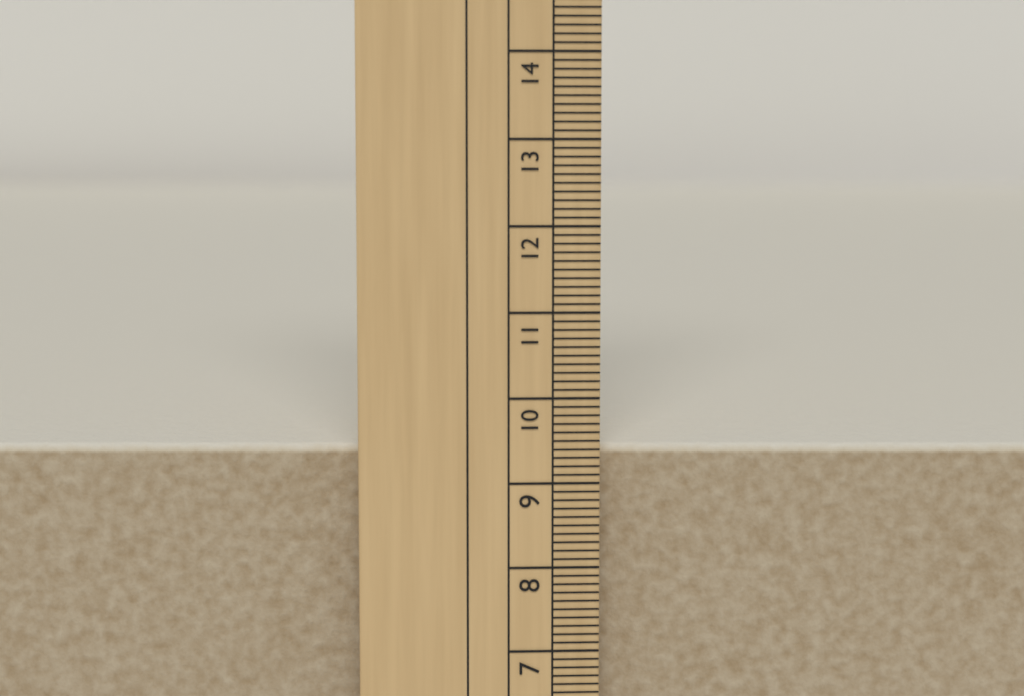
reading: 9.4 cm
